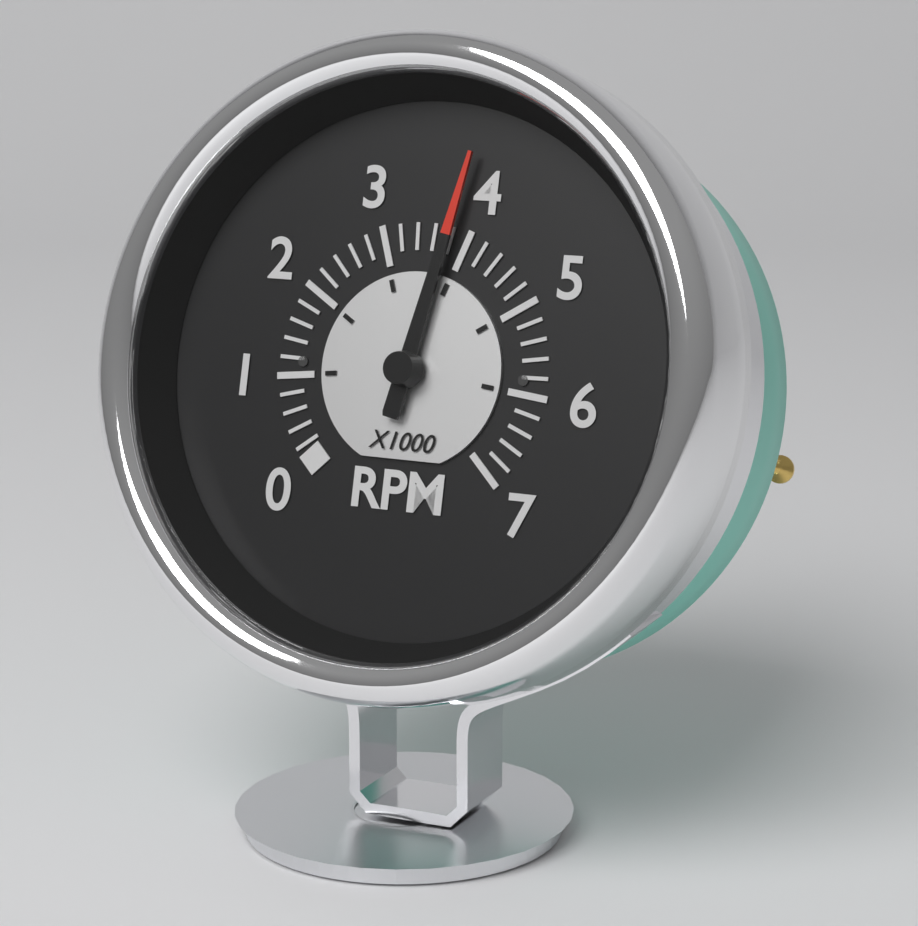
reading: 3800 RPM
